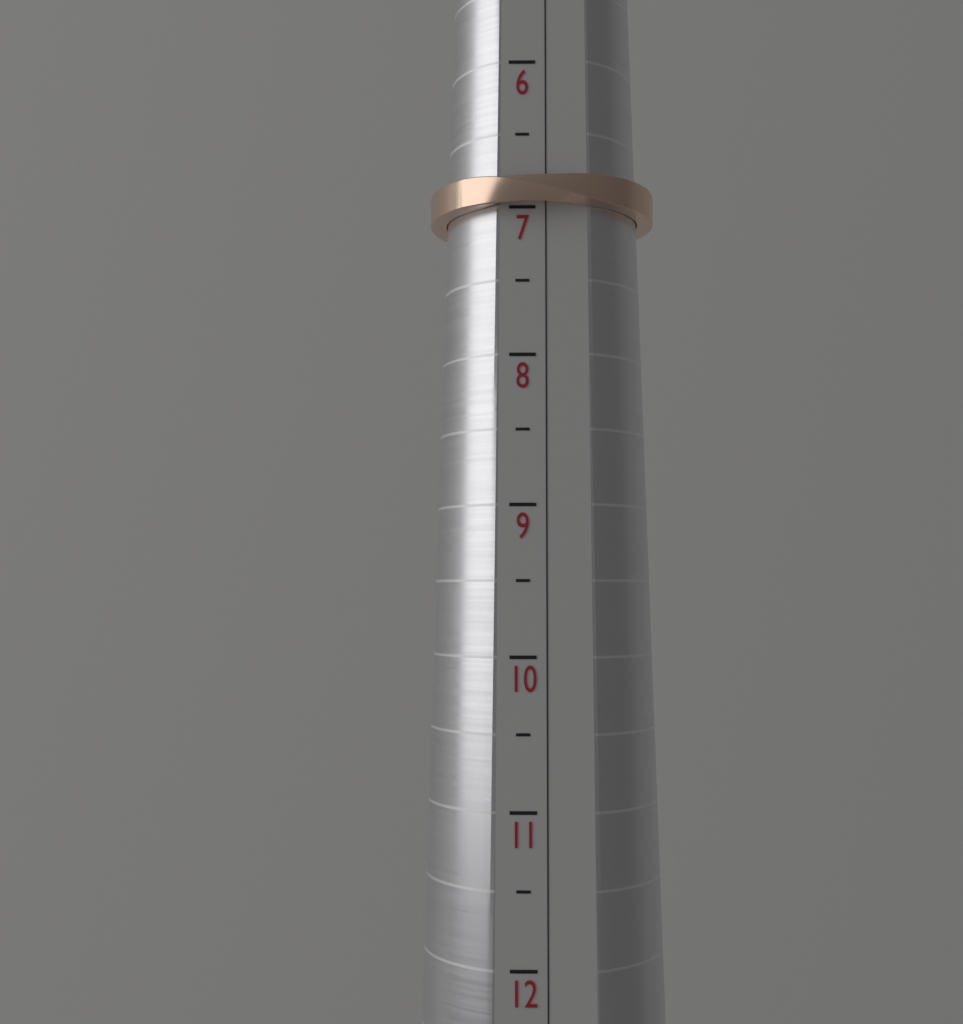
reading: 7.0 (no unit)
